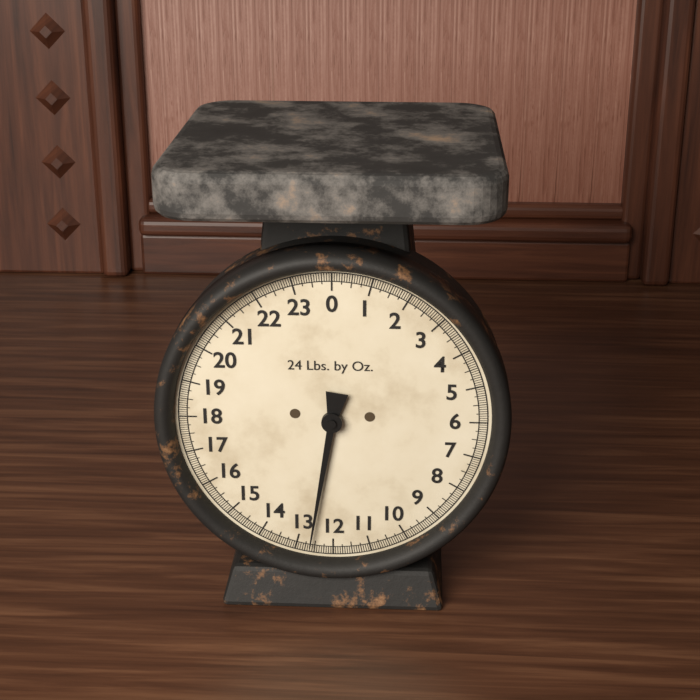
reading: 12.6250 lb
